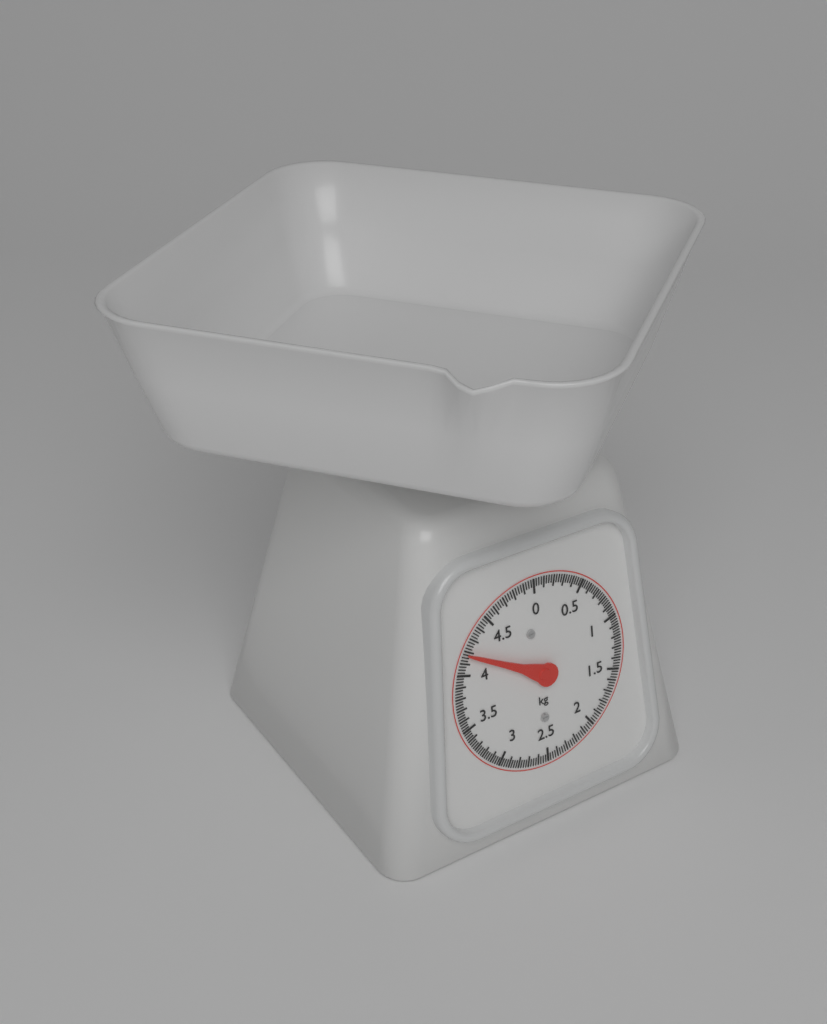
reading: 4.175 kg
